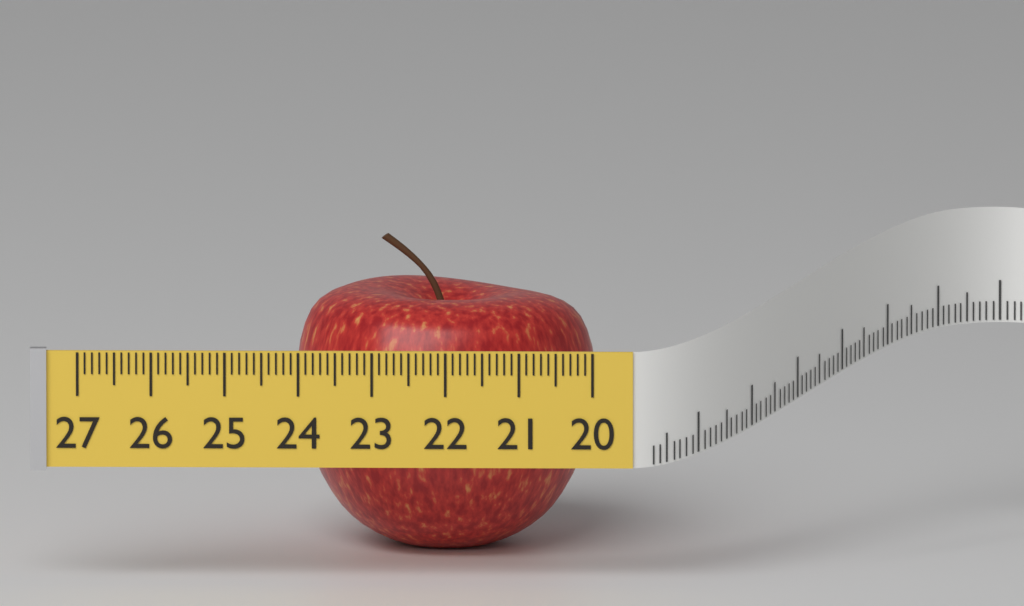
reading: 24.1 (no unit)
